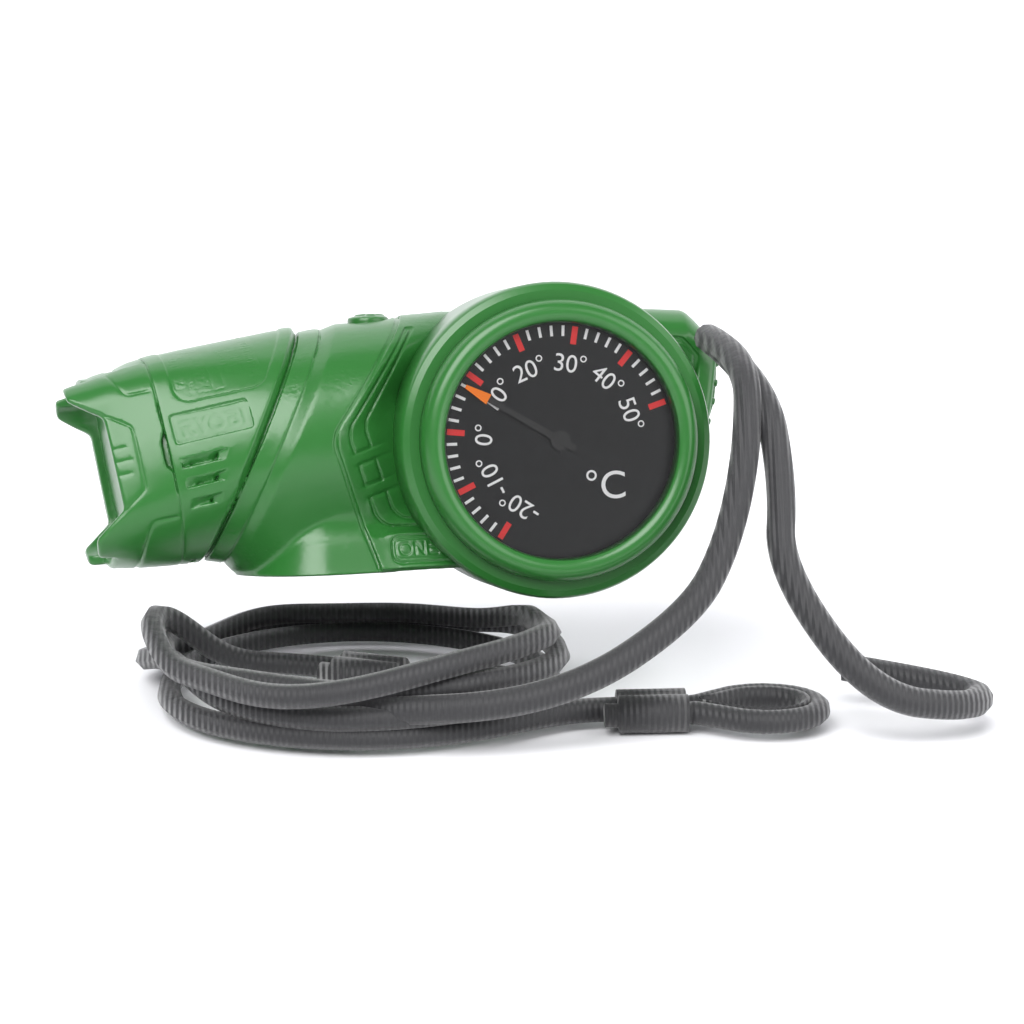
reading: 8 °C
